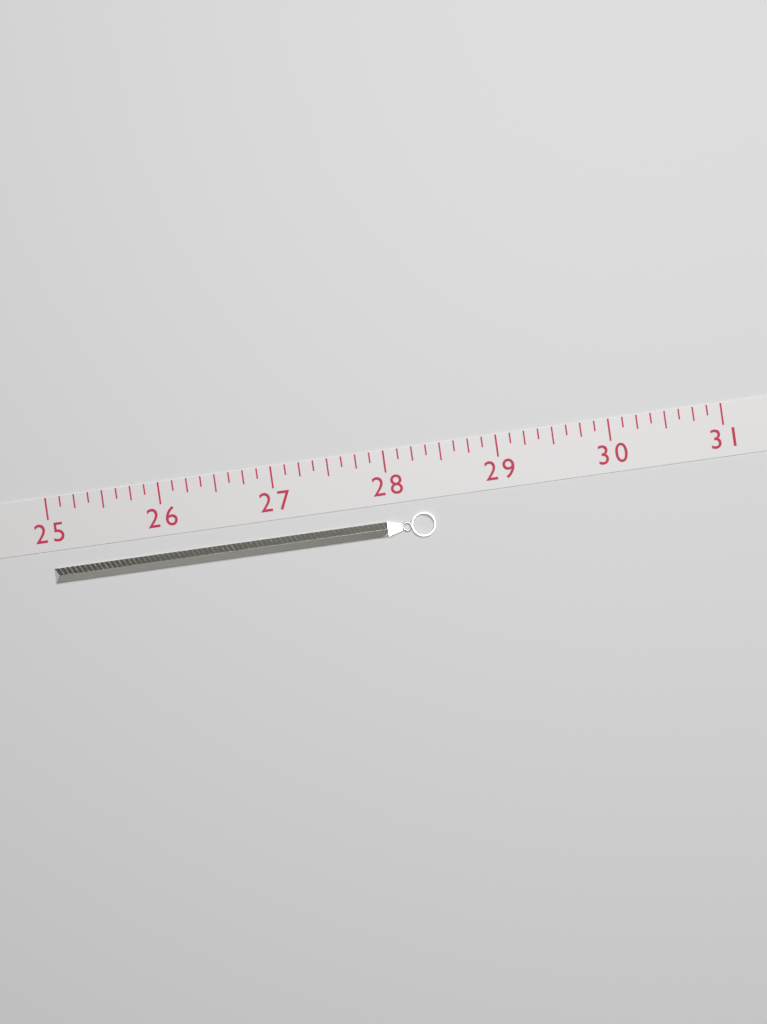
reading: 28.375 (no unit)
